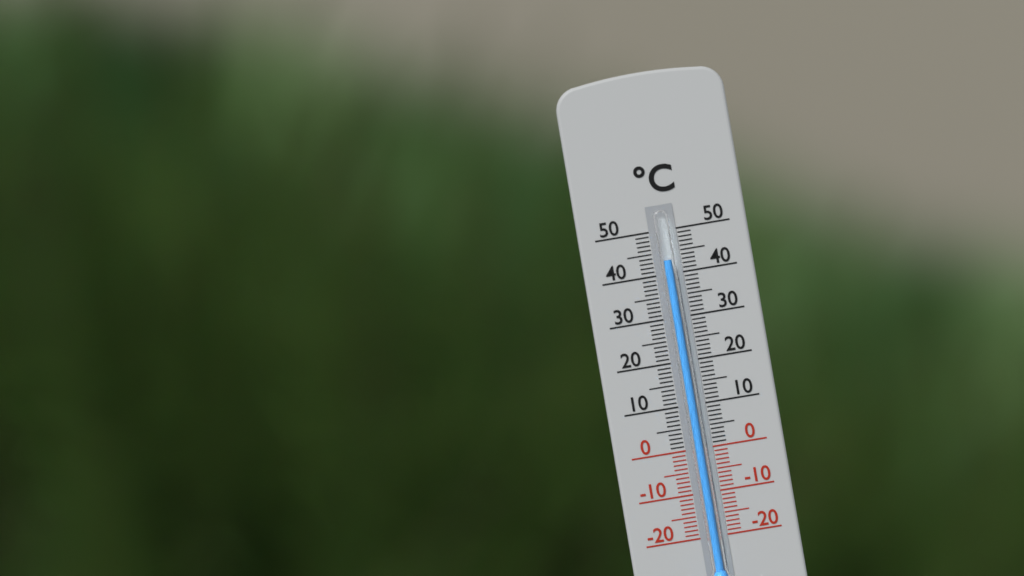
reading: 43 °C
